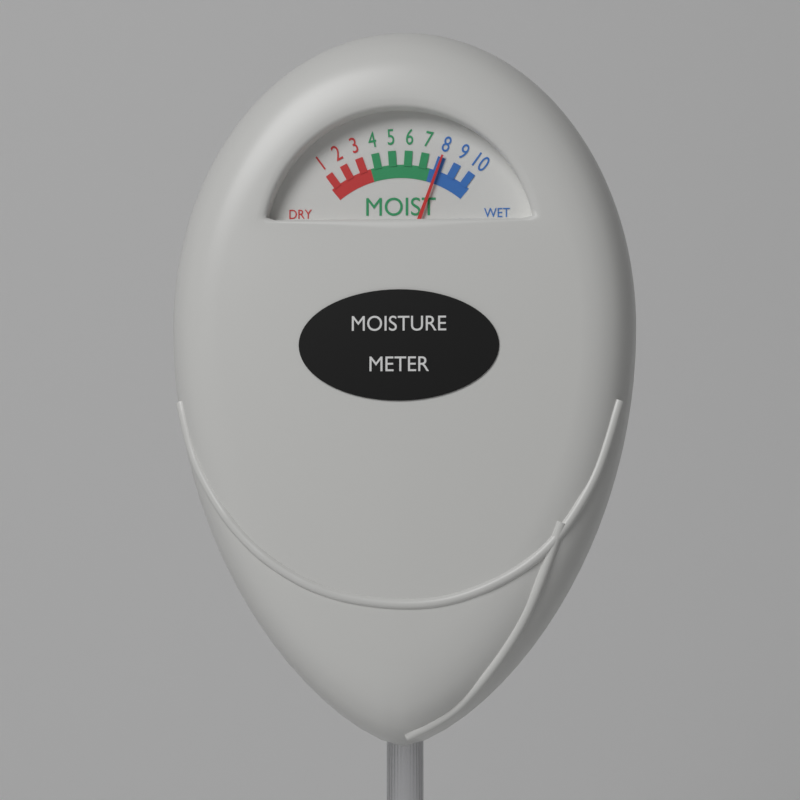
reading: 8 (no unit)
